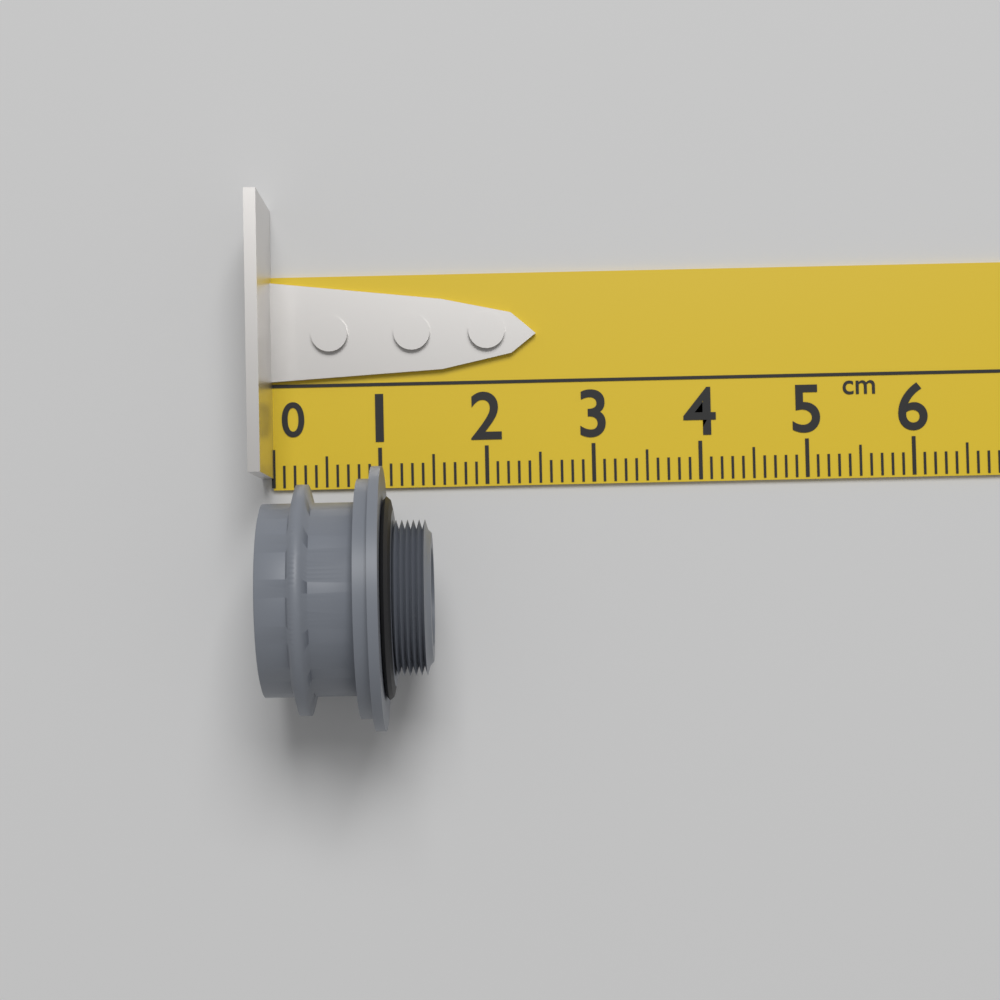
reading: 1.5 cm
